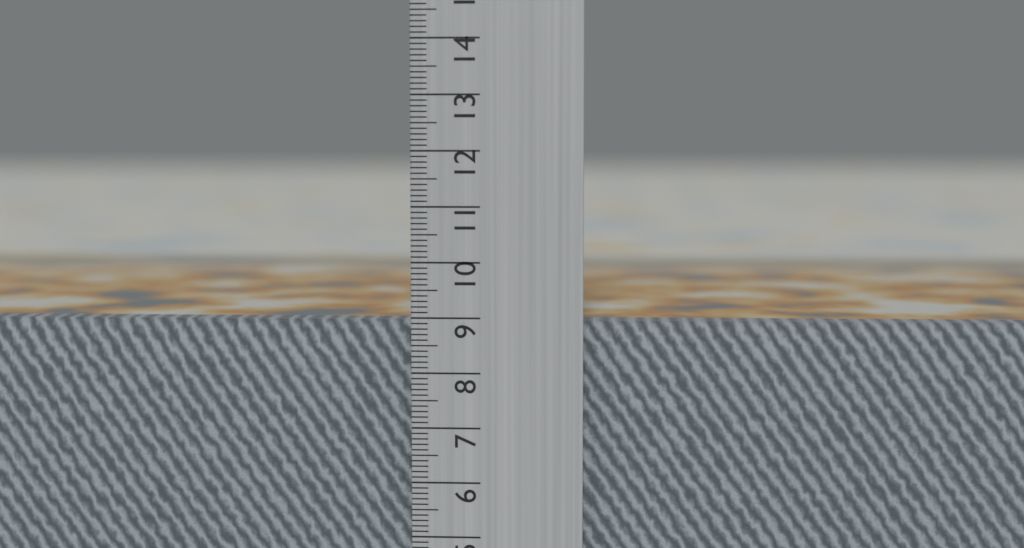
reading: 8.9 cm
